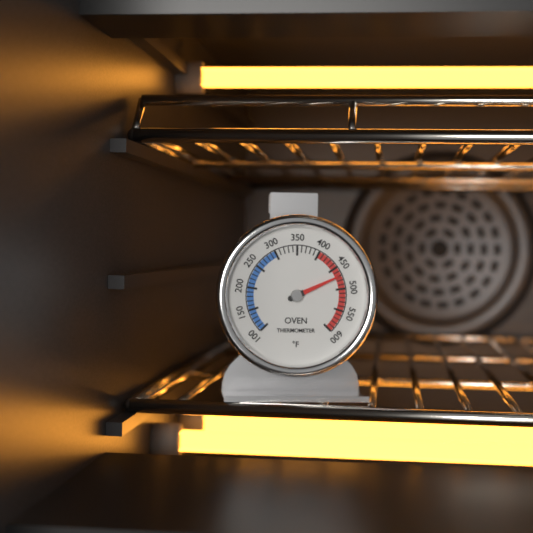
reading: 470 °F
